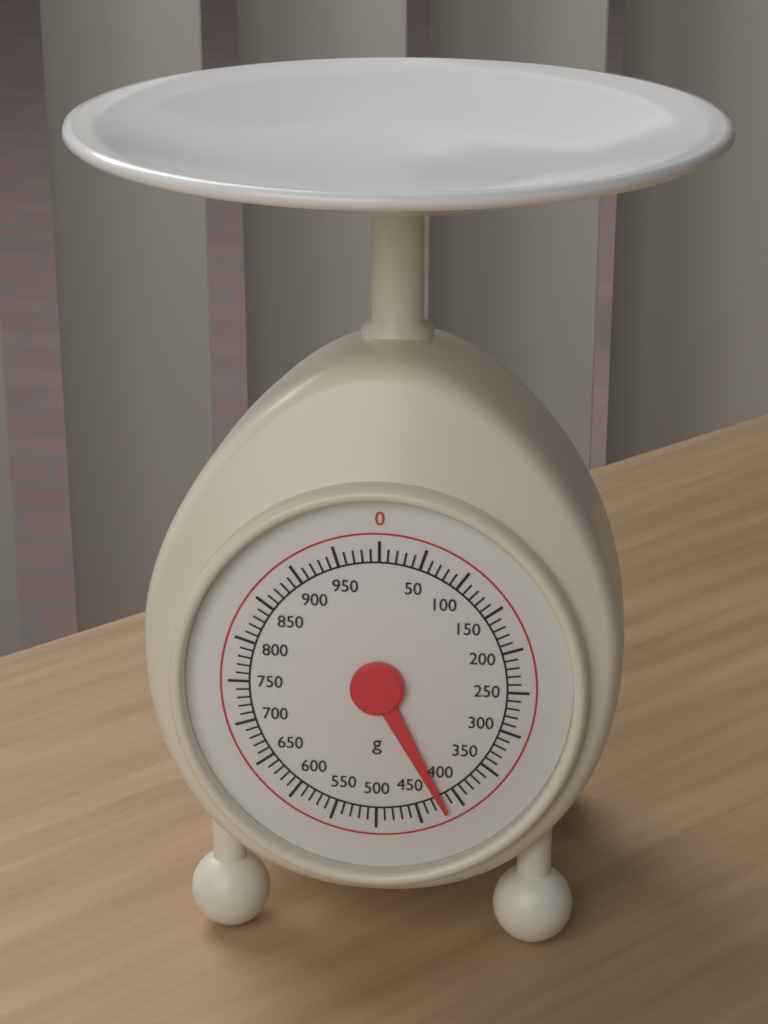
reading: 420 g
